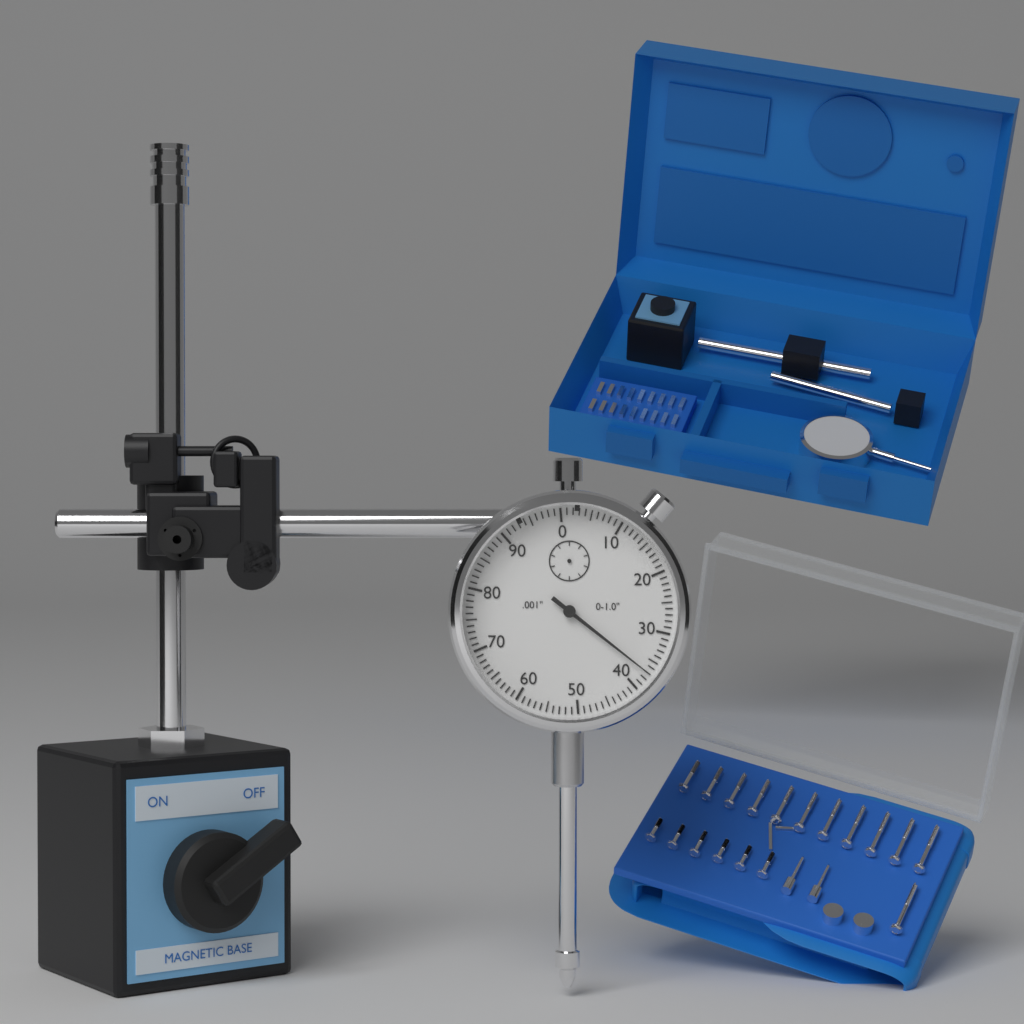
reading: 0.037 in
